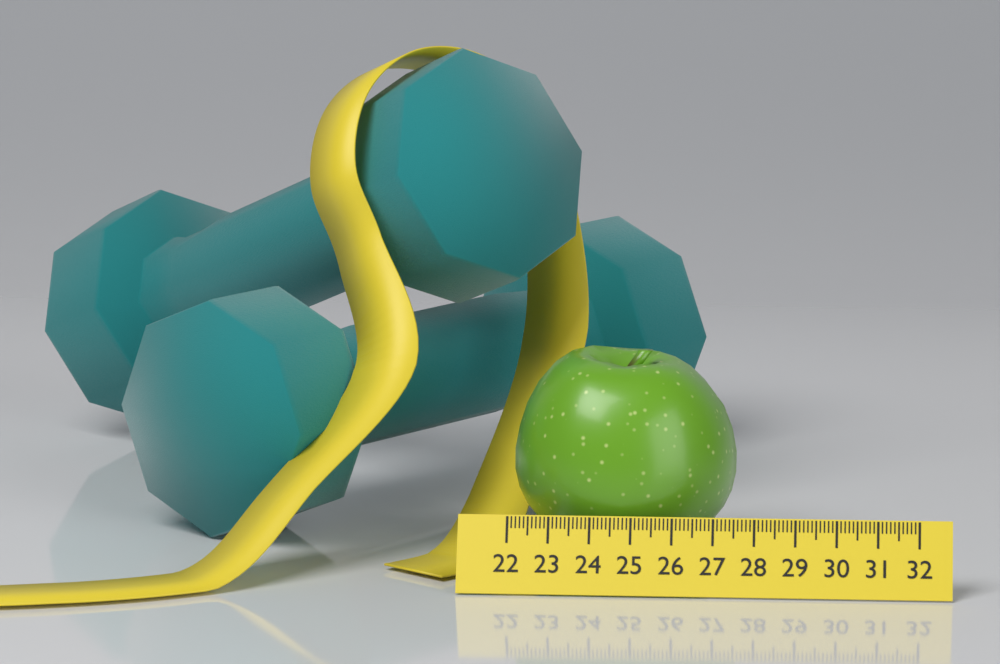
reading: 27.5 (no unit)
